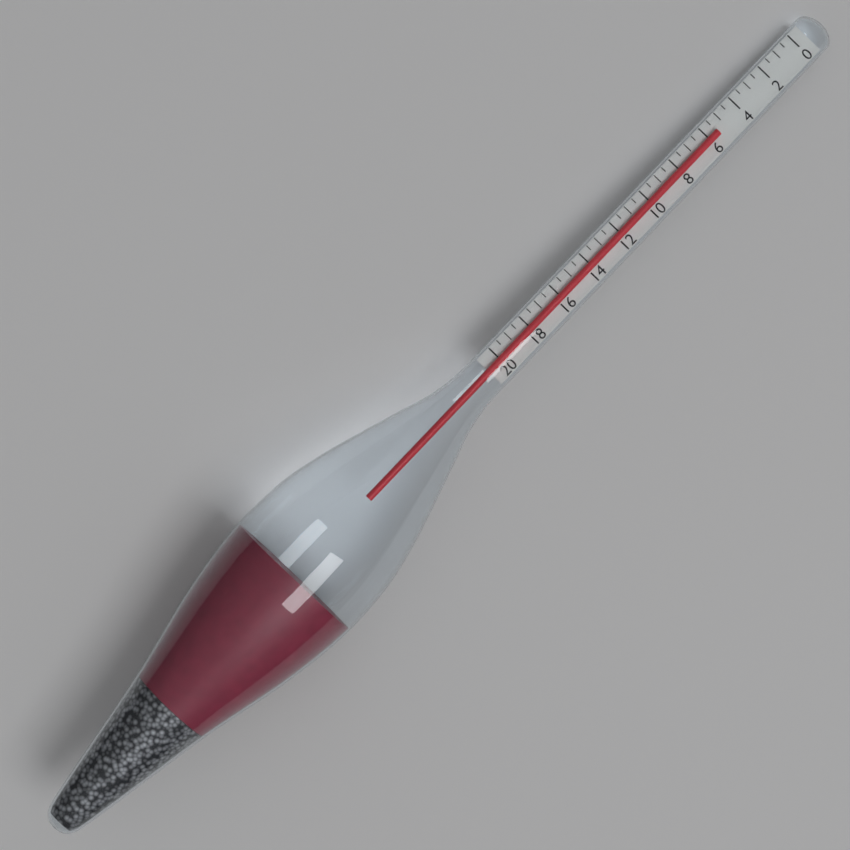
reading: 5.5 (no unit)
